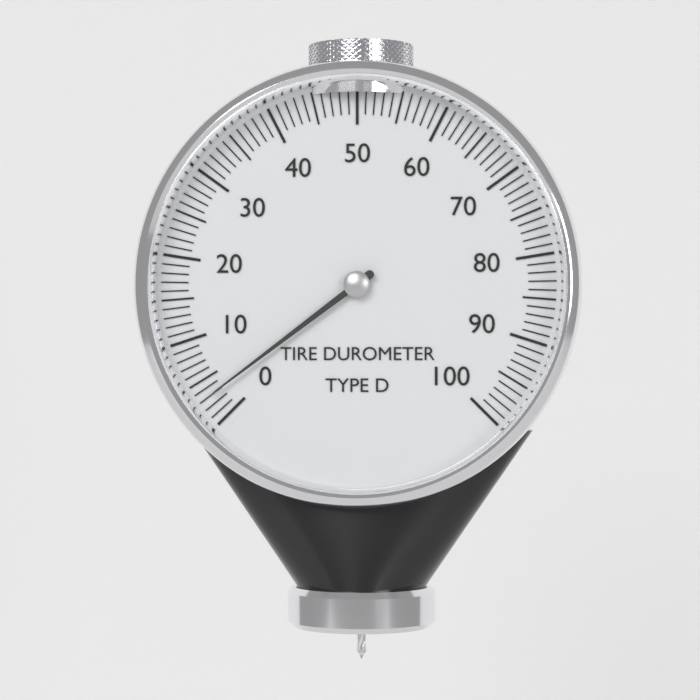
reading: 3 (no unit)
